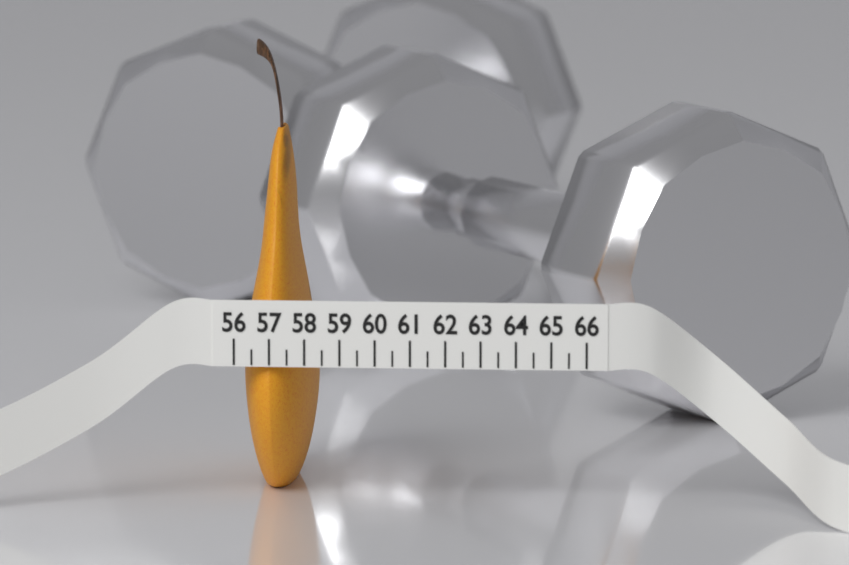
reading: 58.0 (no unit)
